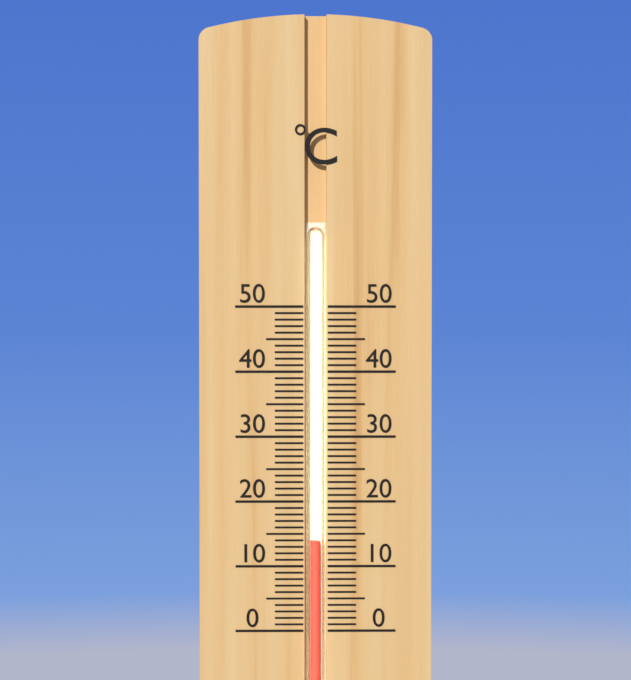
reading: 14 °C
